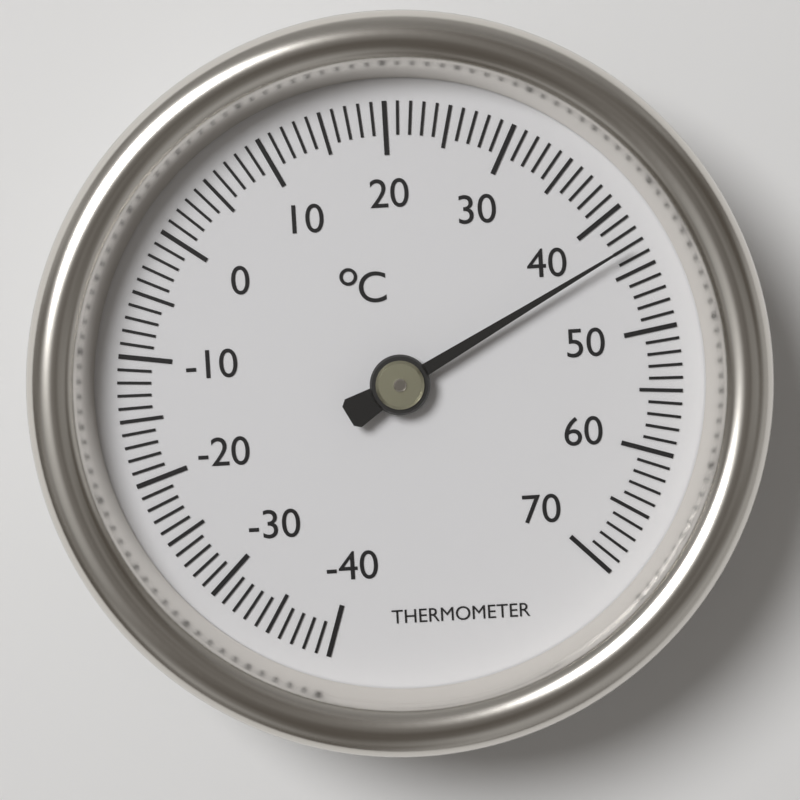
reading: 43 °C
